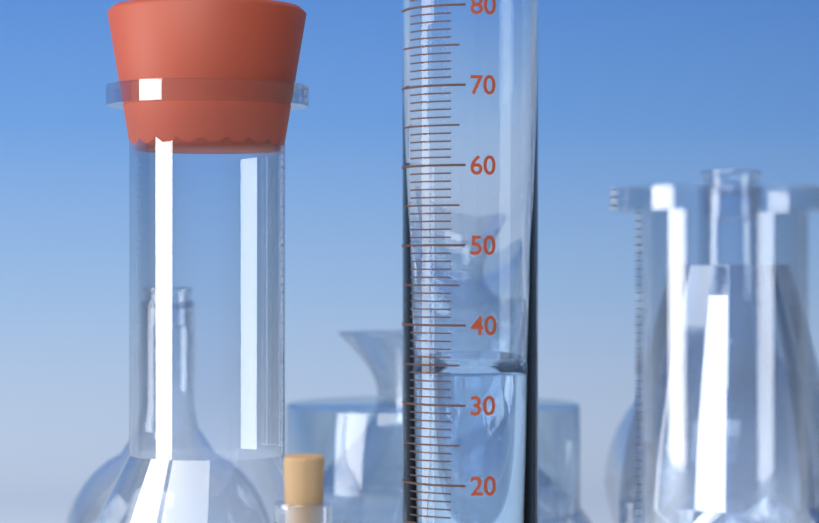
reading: 34 ml
